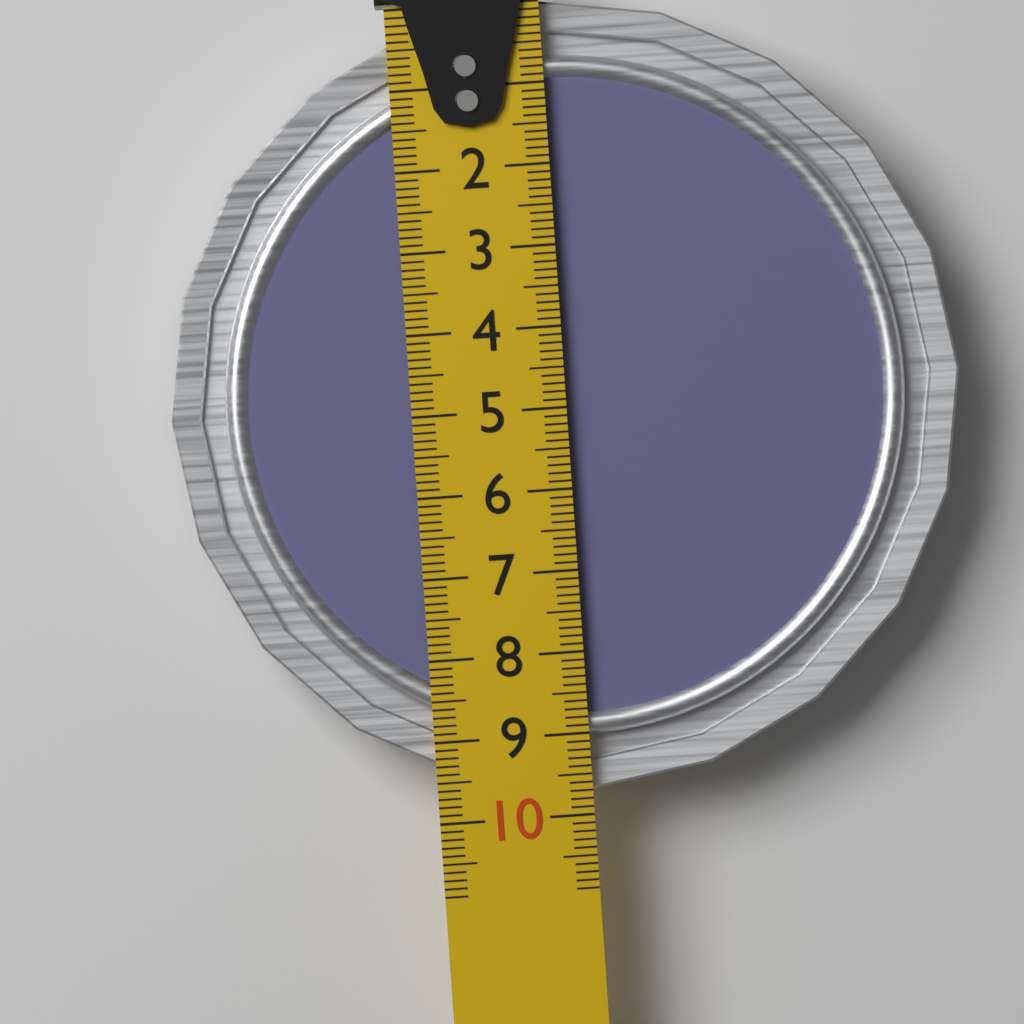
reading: 9.7 cm
